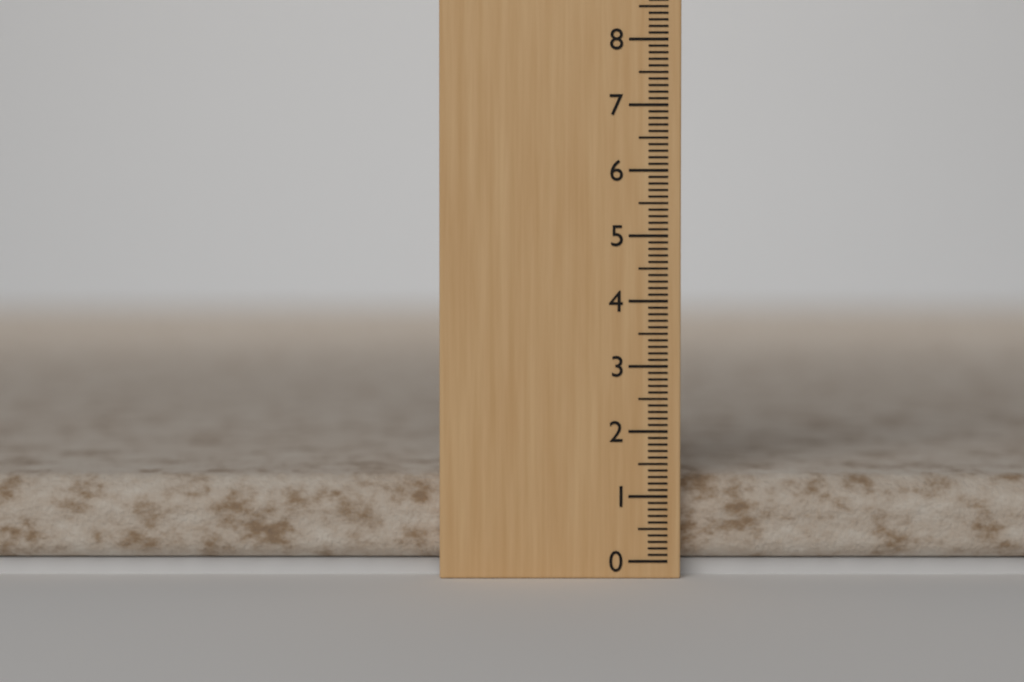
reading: 1.3 (no unit)
